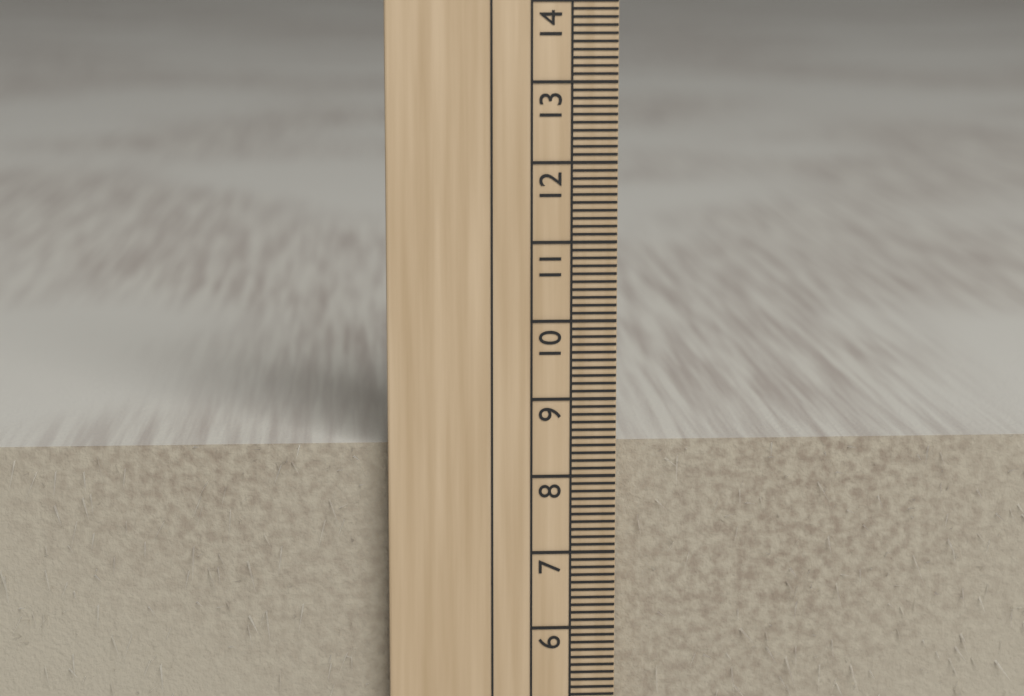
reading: 8.4 cm
